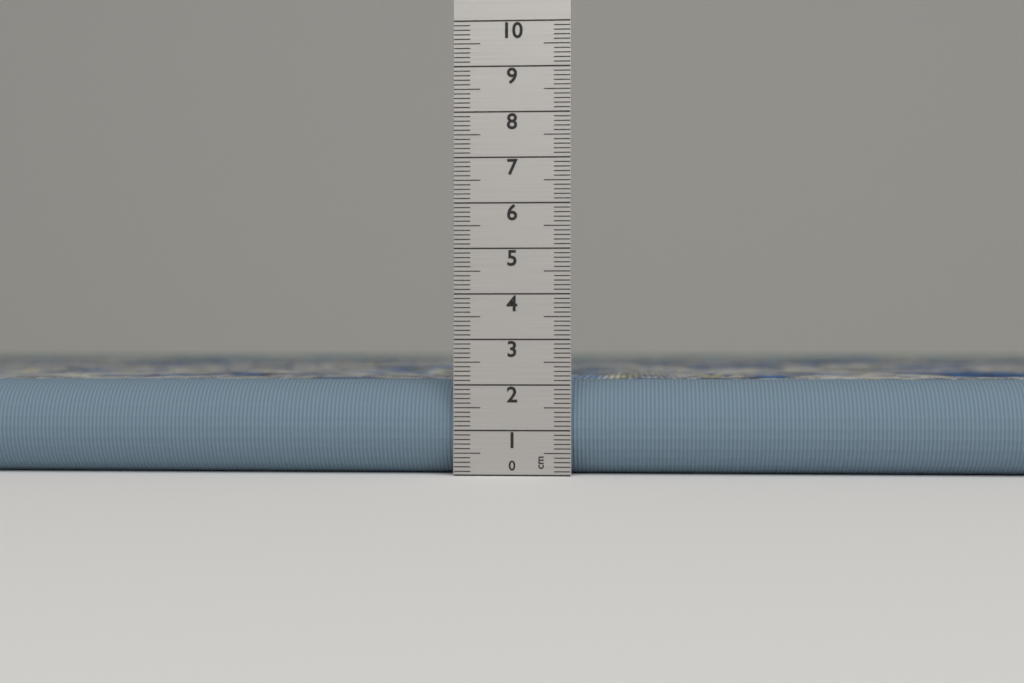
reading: 2.1 cm
